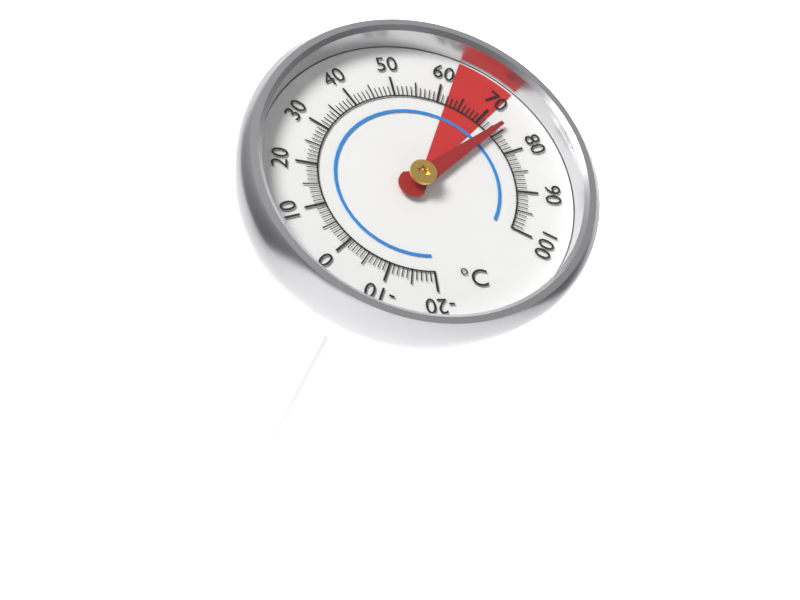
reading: 74 °C
